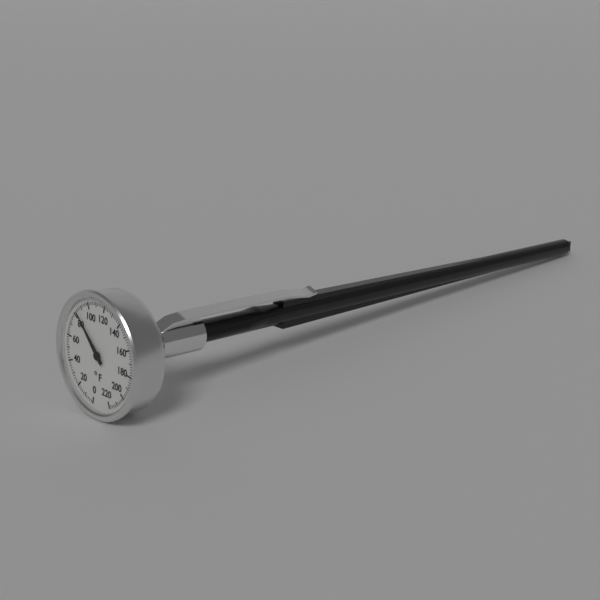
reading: 84 °F
